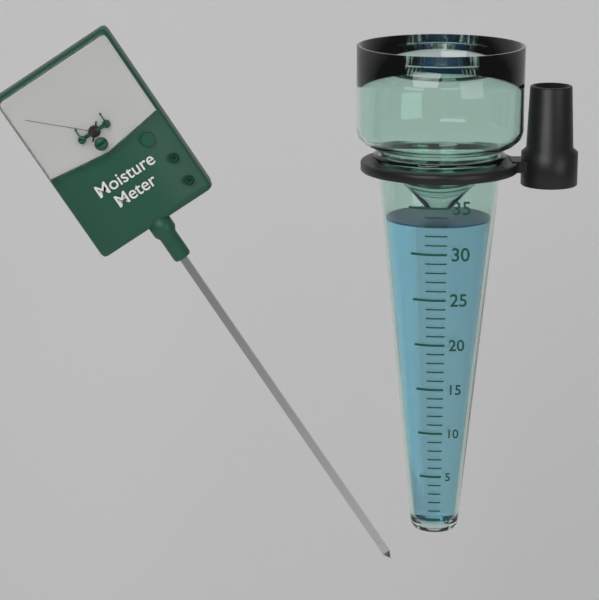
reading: 33 (no unit)
